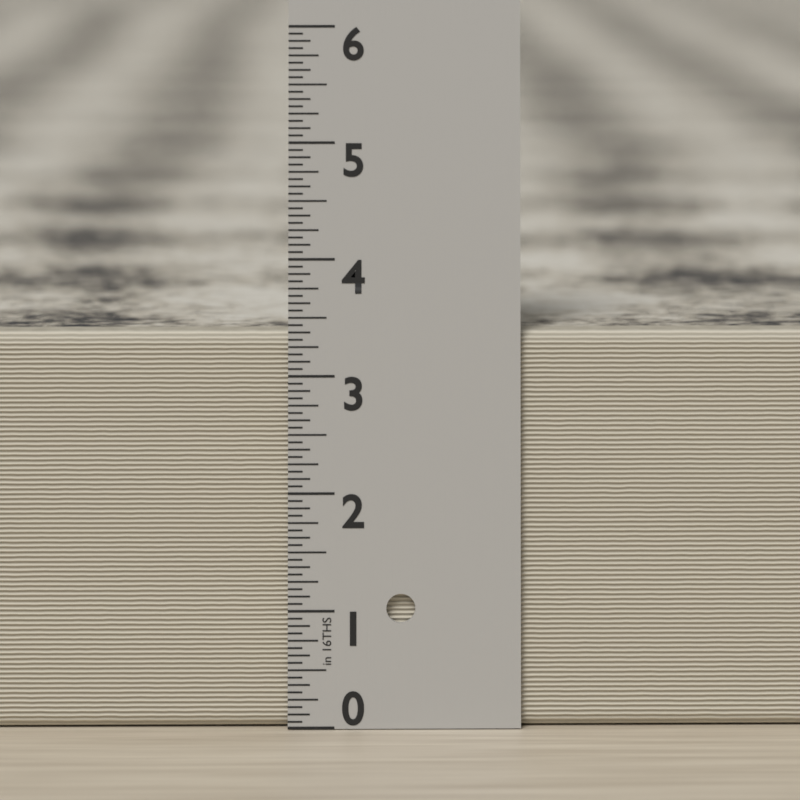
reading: 3.3750 in
